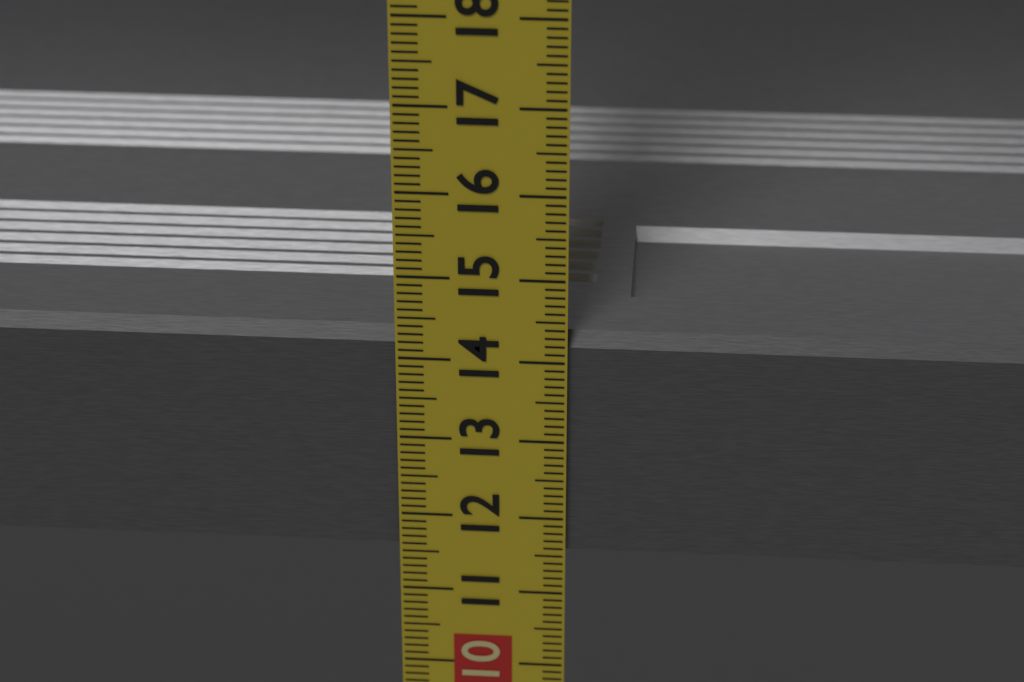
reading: 14.3 cm
